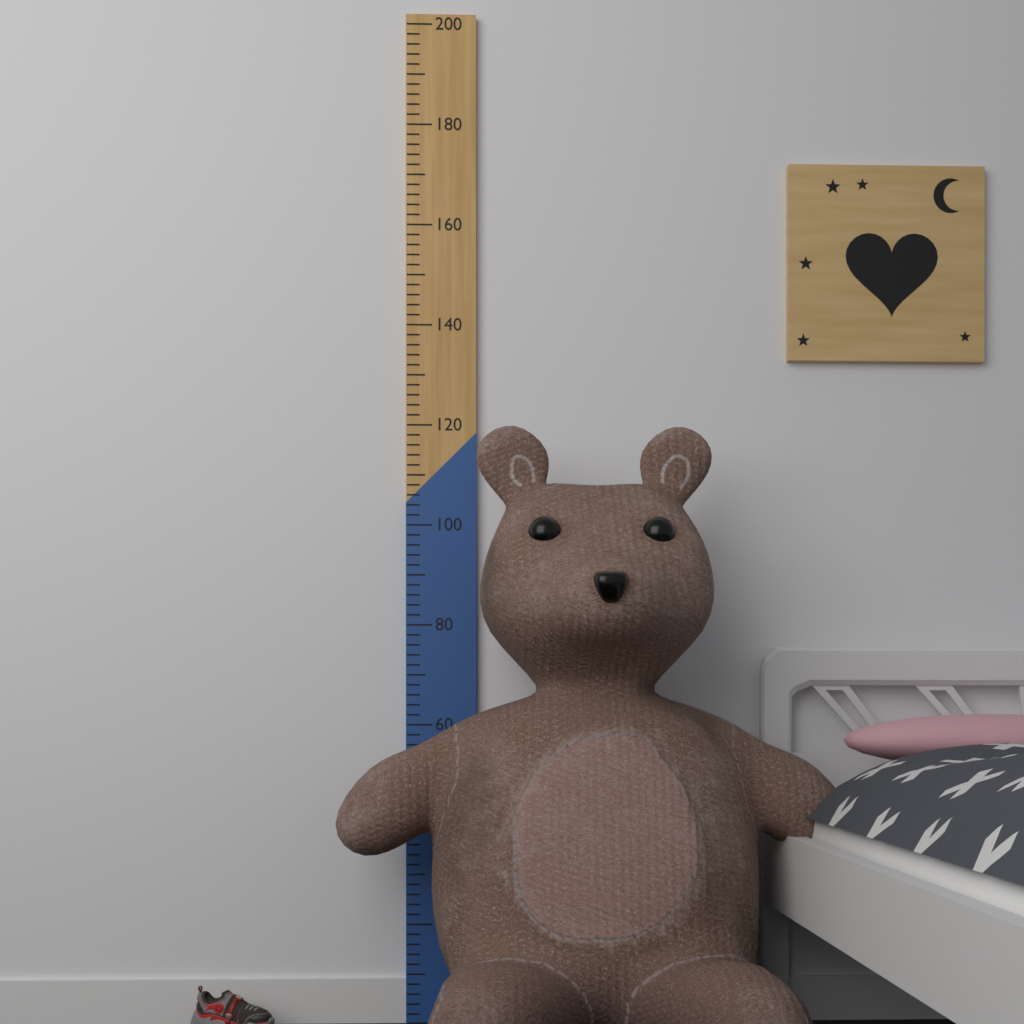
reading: 116 (no unit)
